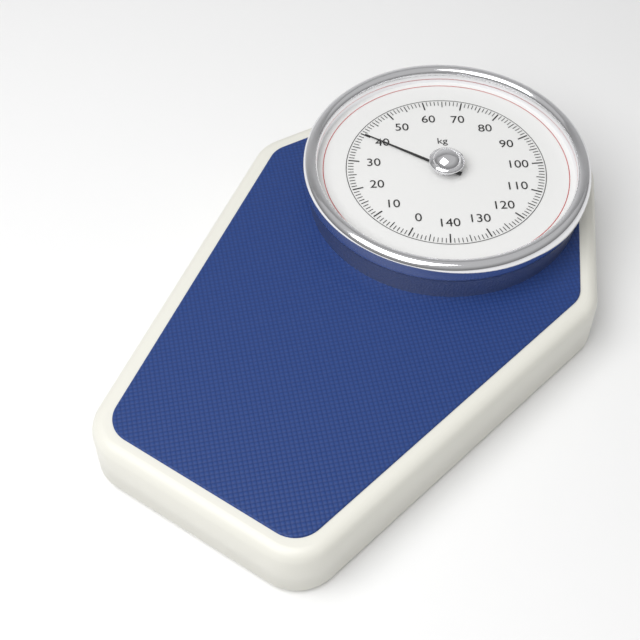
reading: 40 kg
